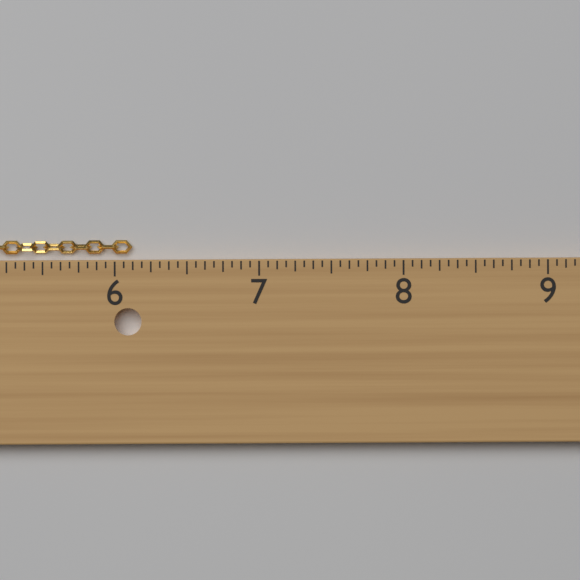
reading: 6.1250 in
